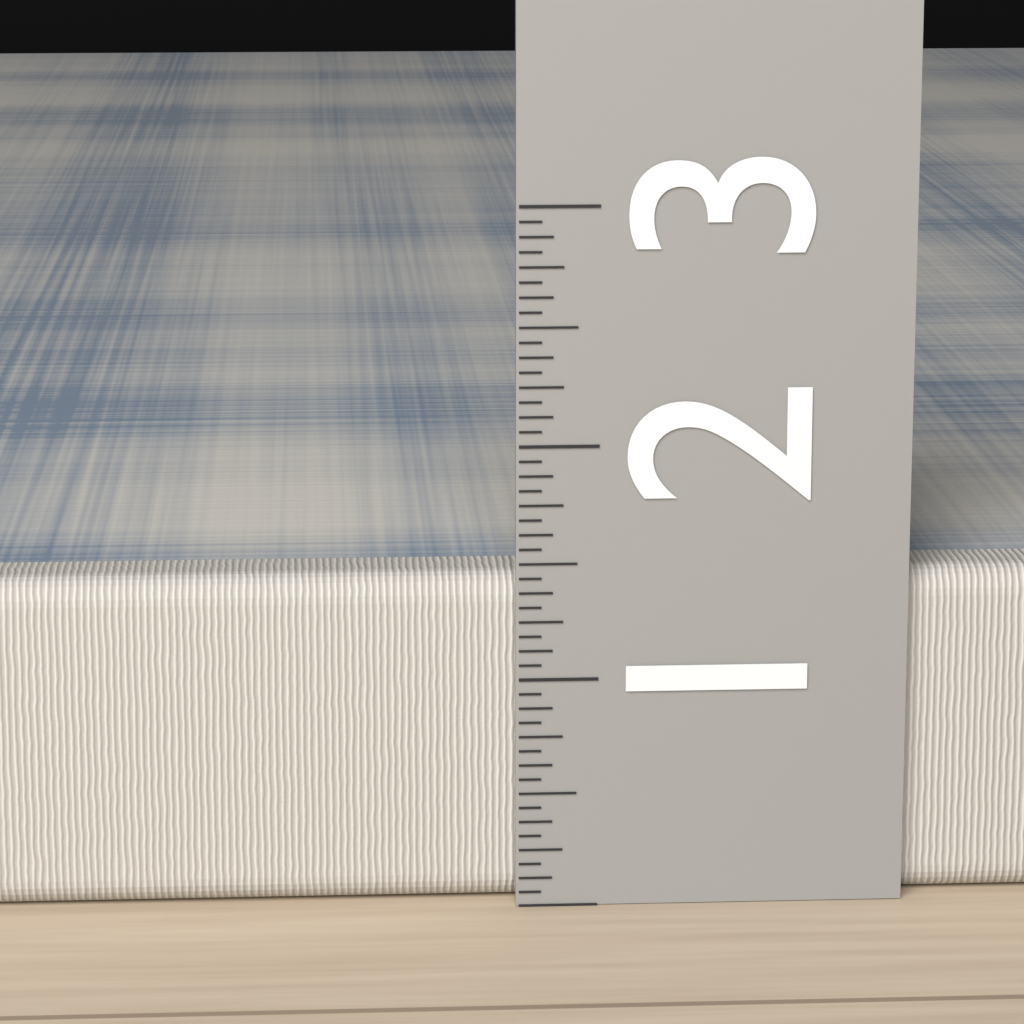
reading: 1.4375 (no unit)
